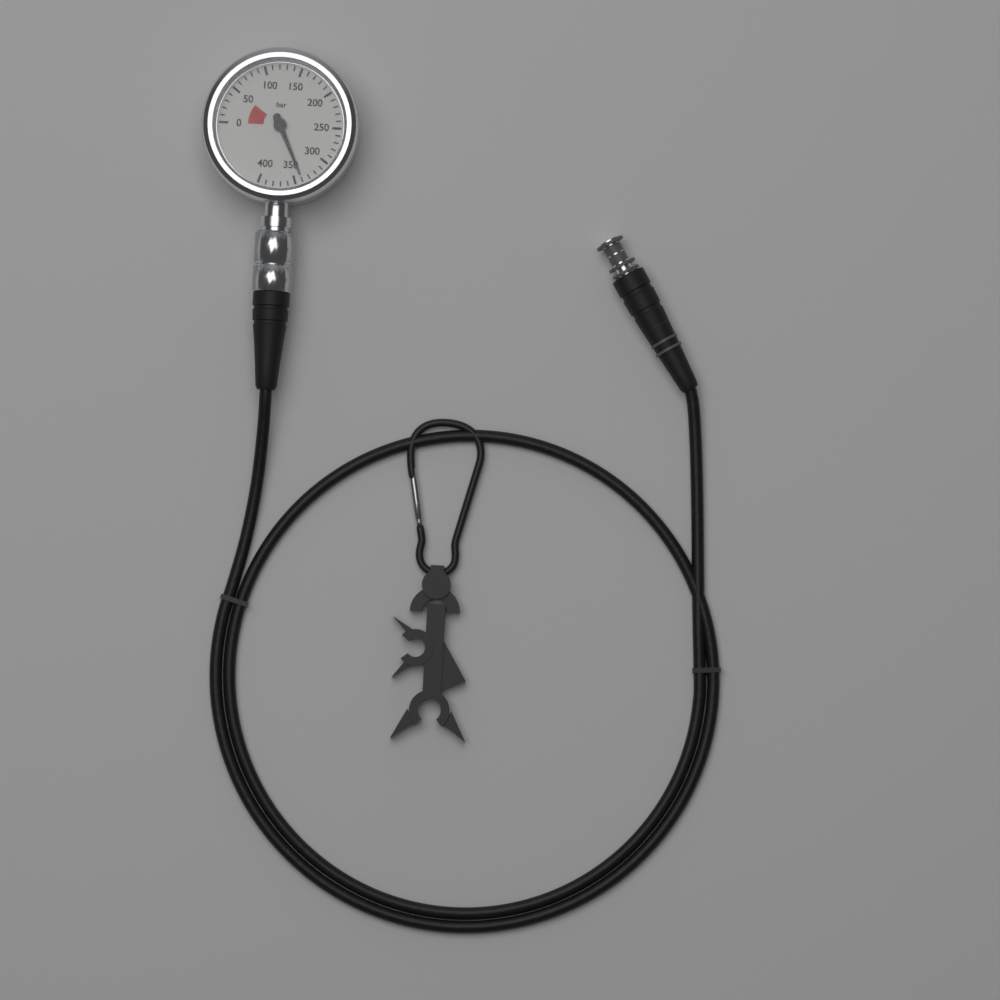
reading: 340 bar
